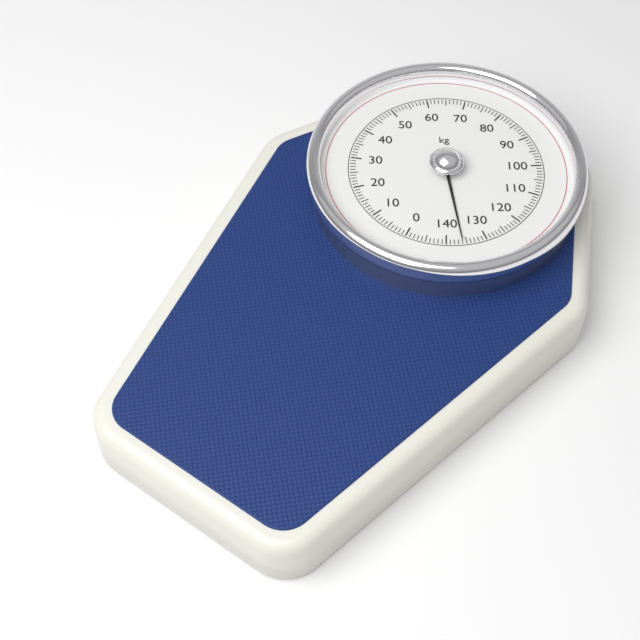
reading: 136 kg
